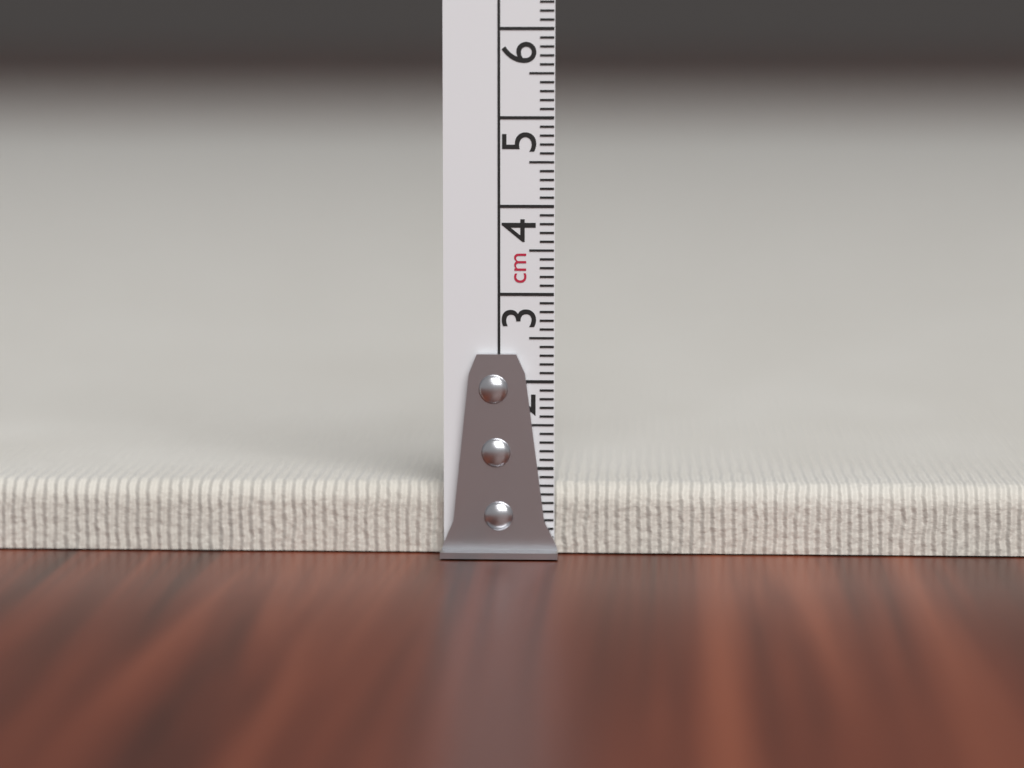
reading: 0.8 cm
